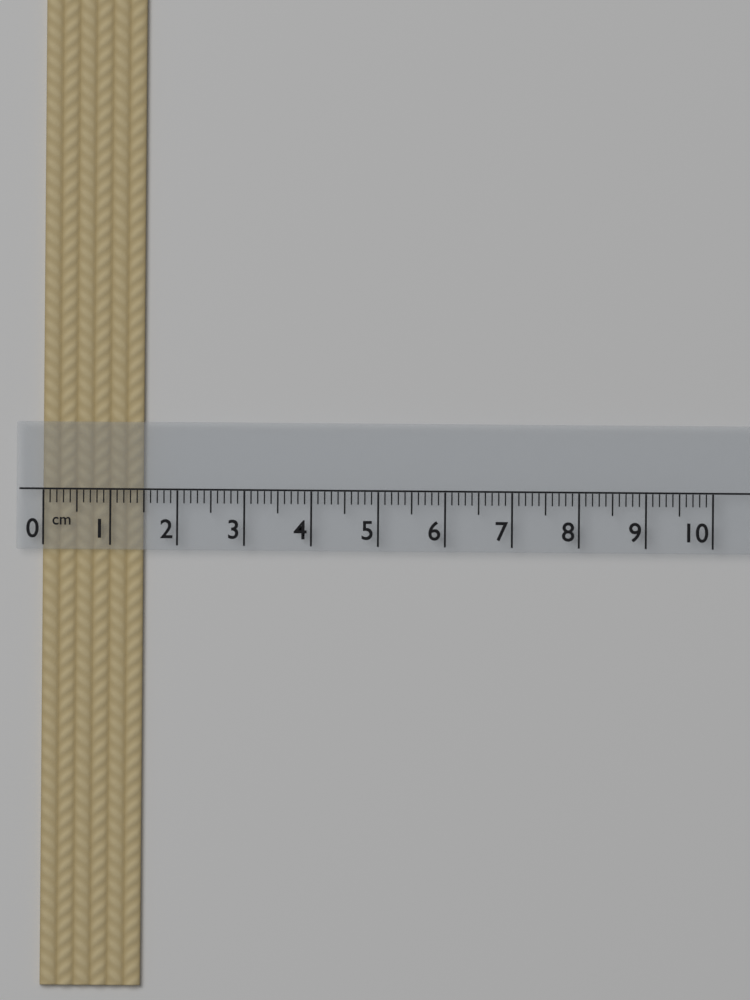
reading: 1.5 cm
